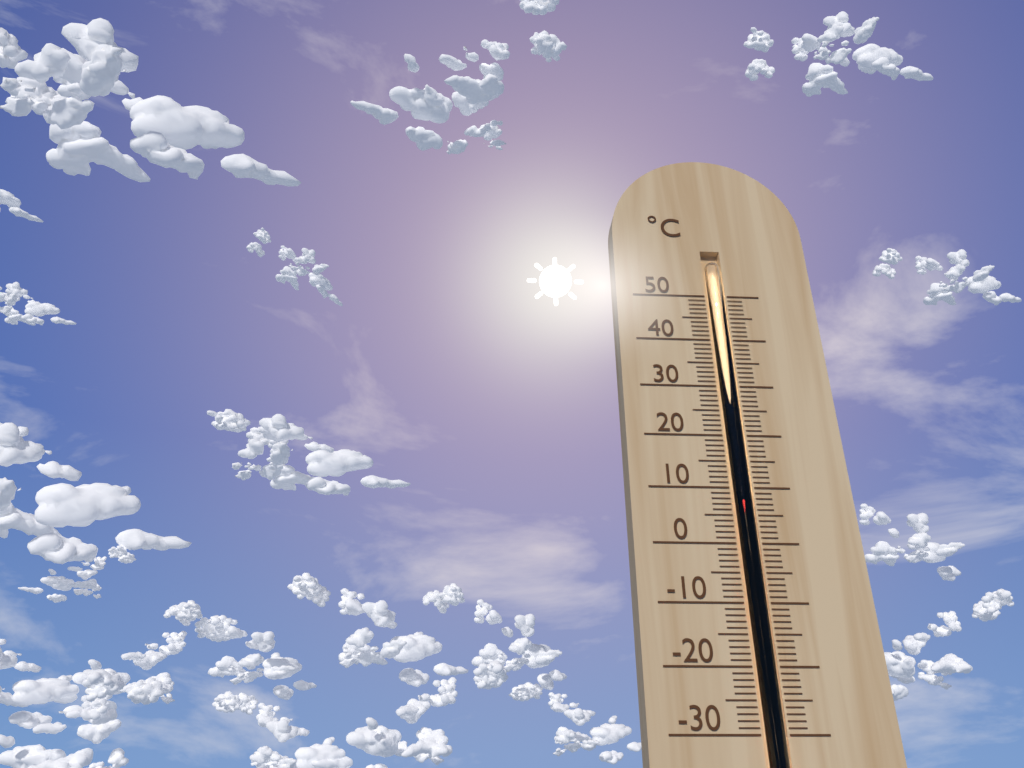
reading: 8 °C
